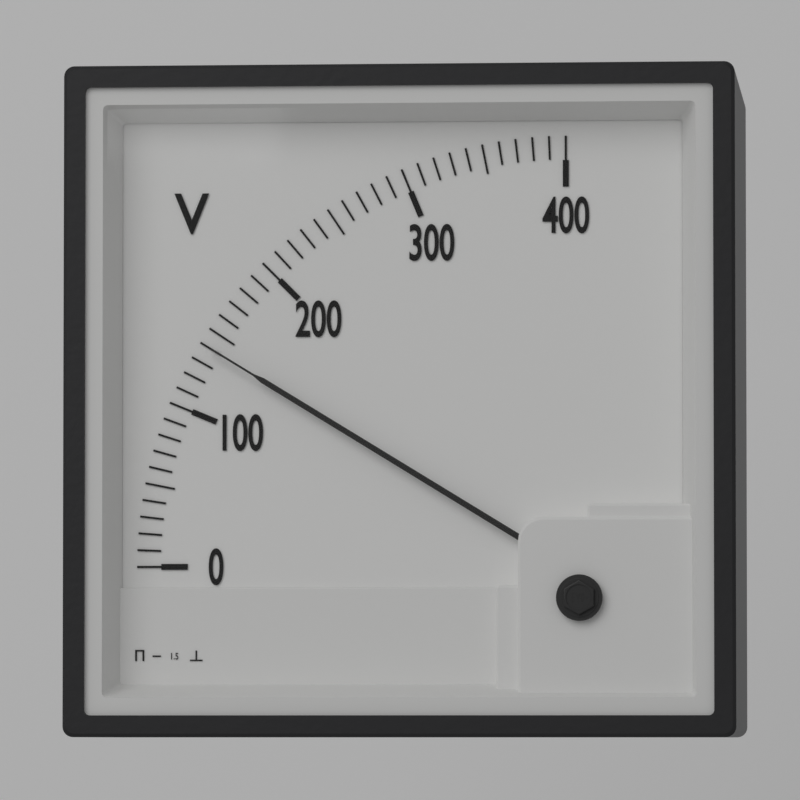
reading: 140 V
